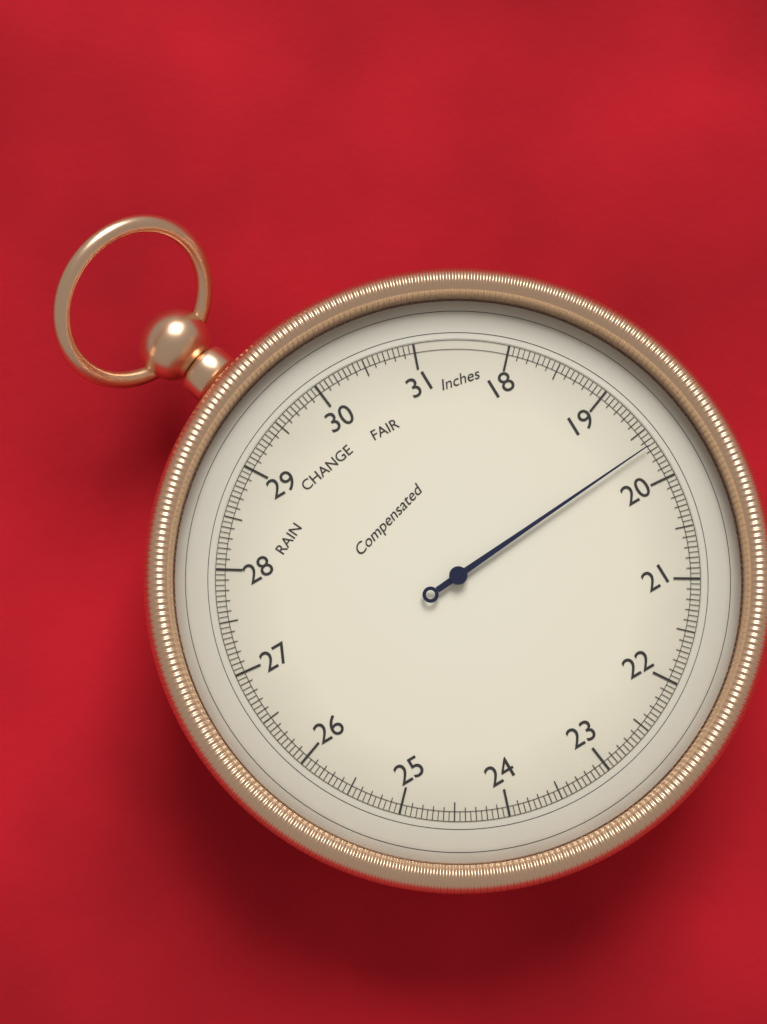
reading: 19.65 inHg
